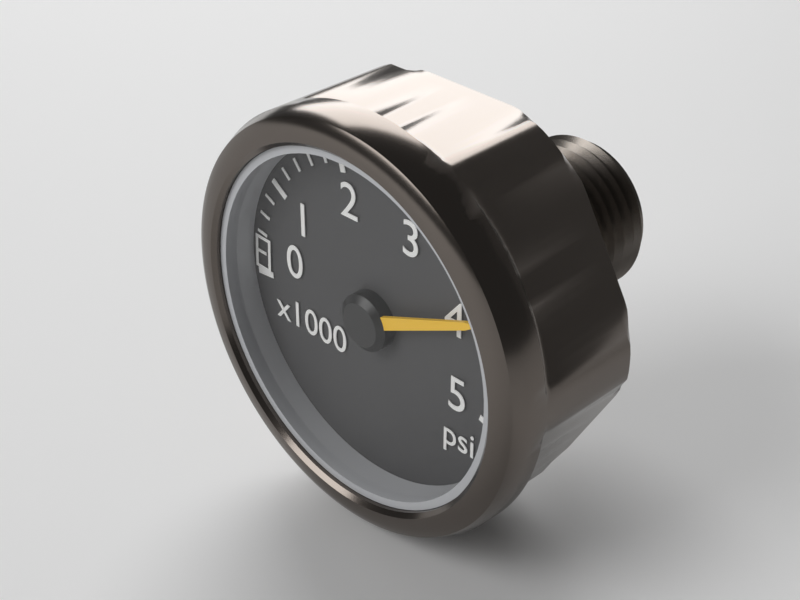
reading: 4000 psi
